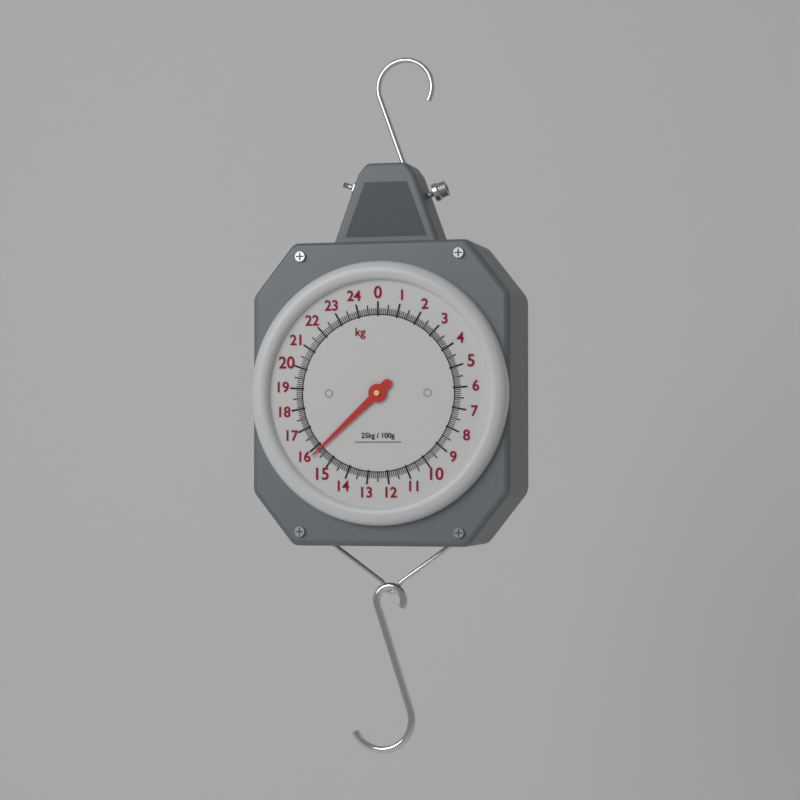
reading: 15.8 kg
